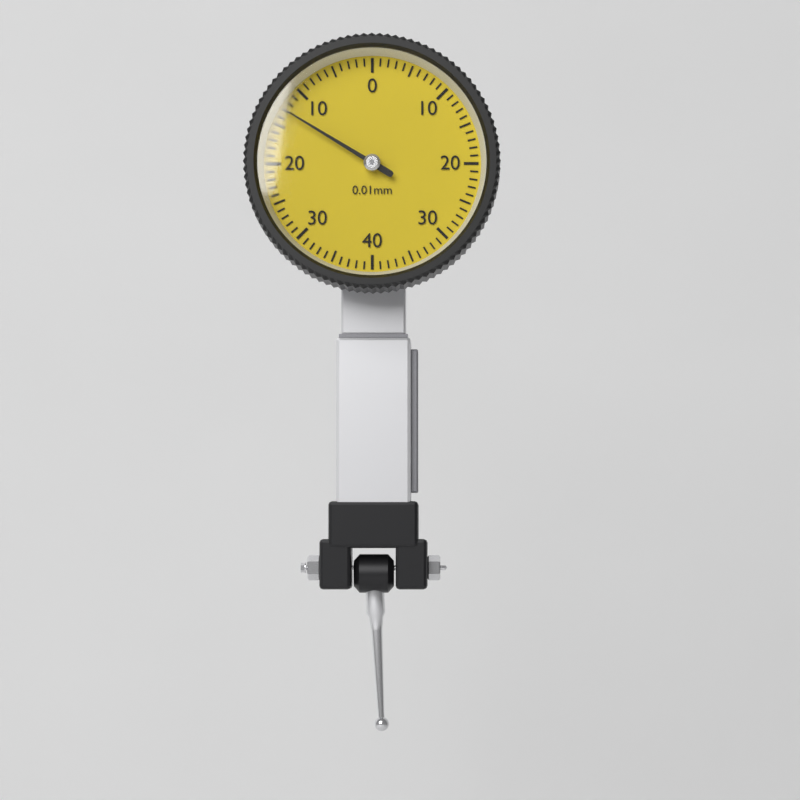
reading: 0.13 mm
